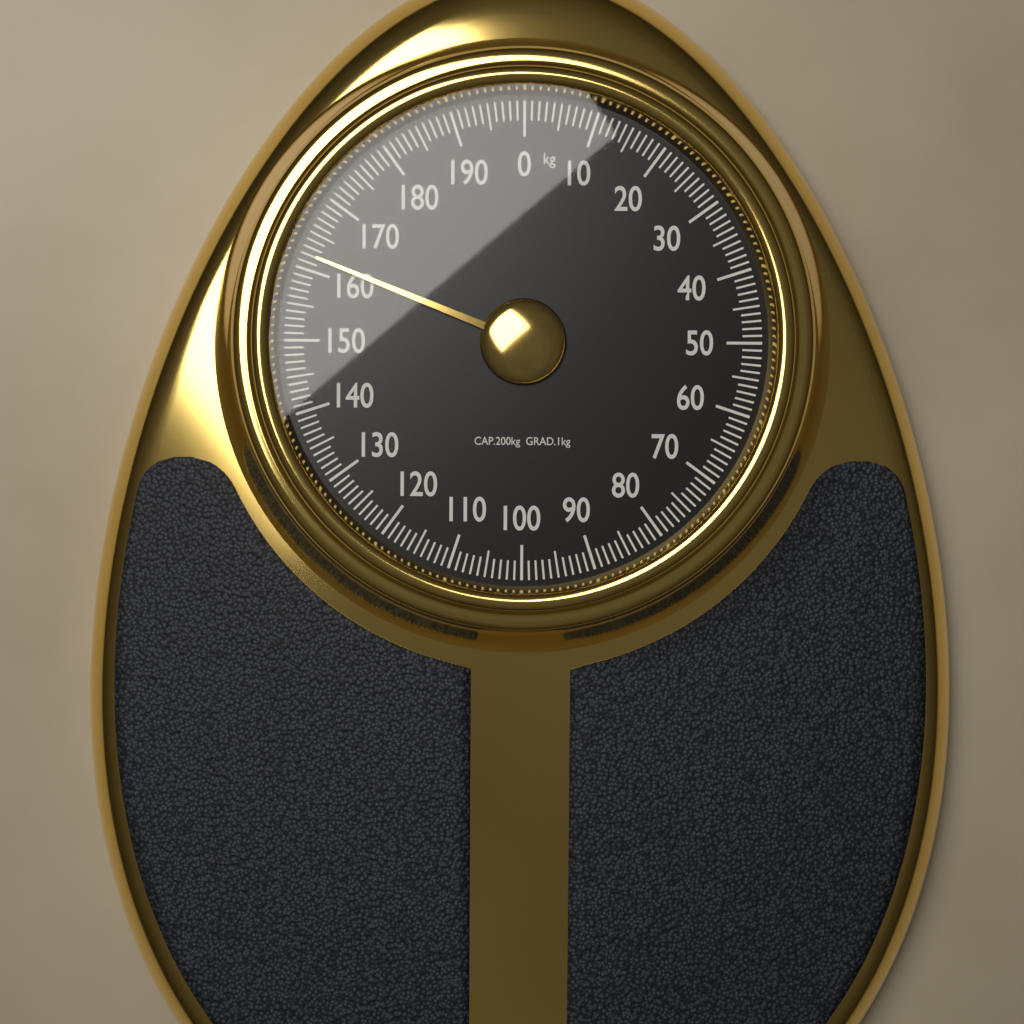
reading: 162 kg
